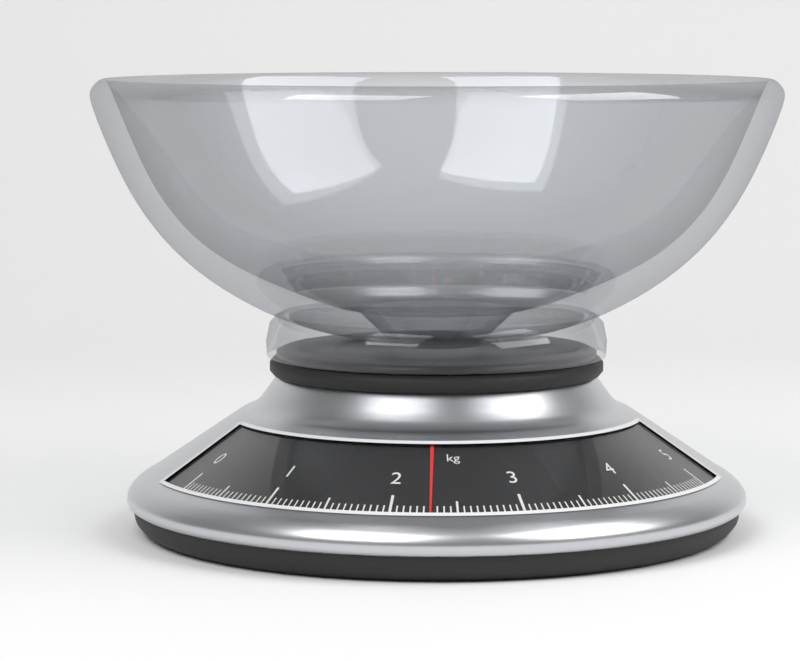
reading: 2.30 kg
